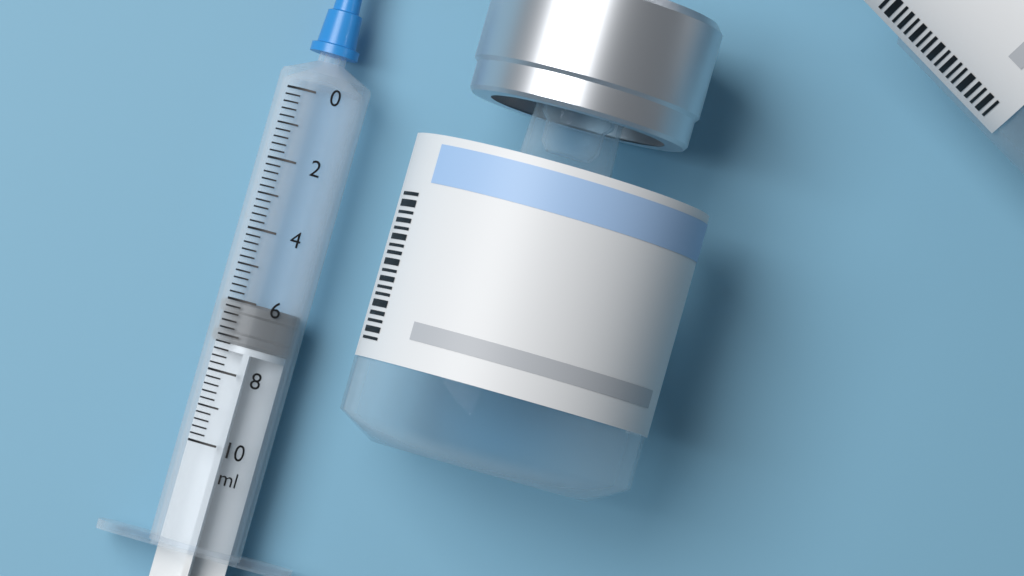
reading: 6.0 ml
